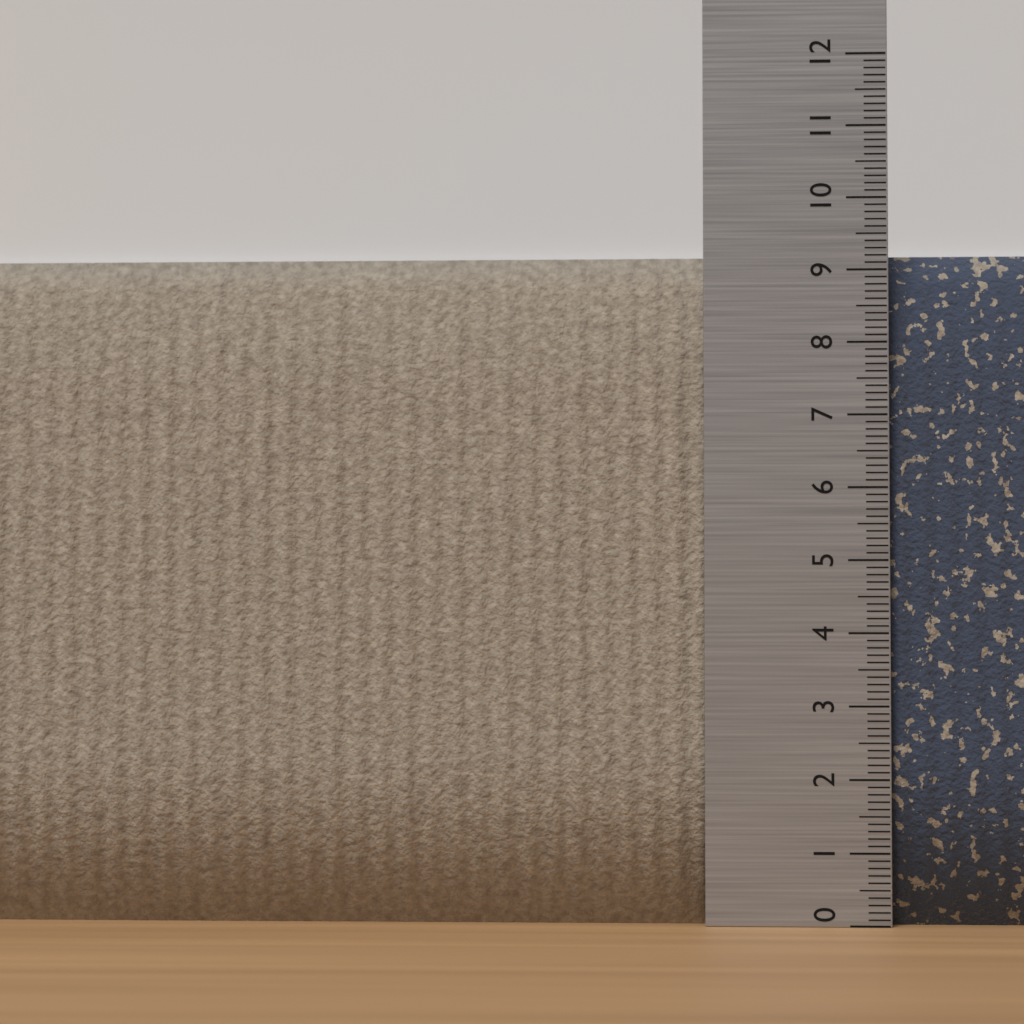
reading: 9.3 (no unit)
